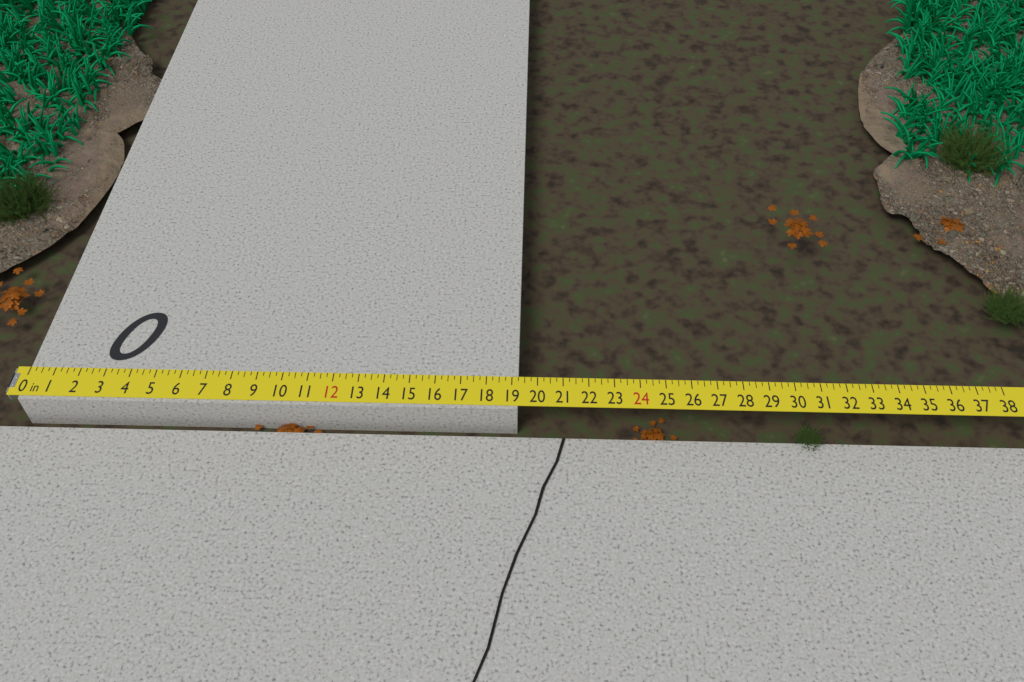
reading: 19.25 in
